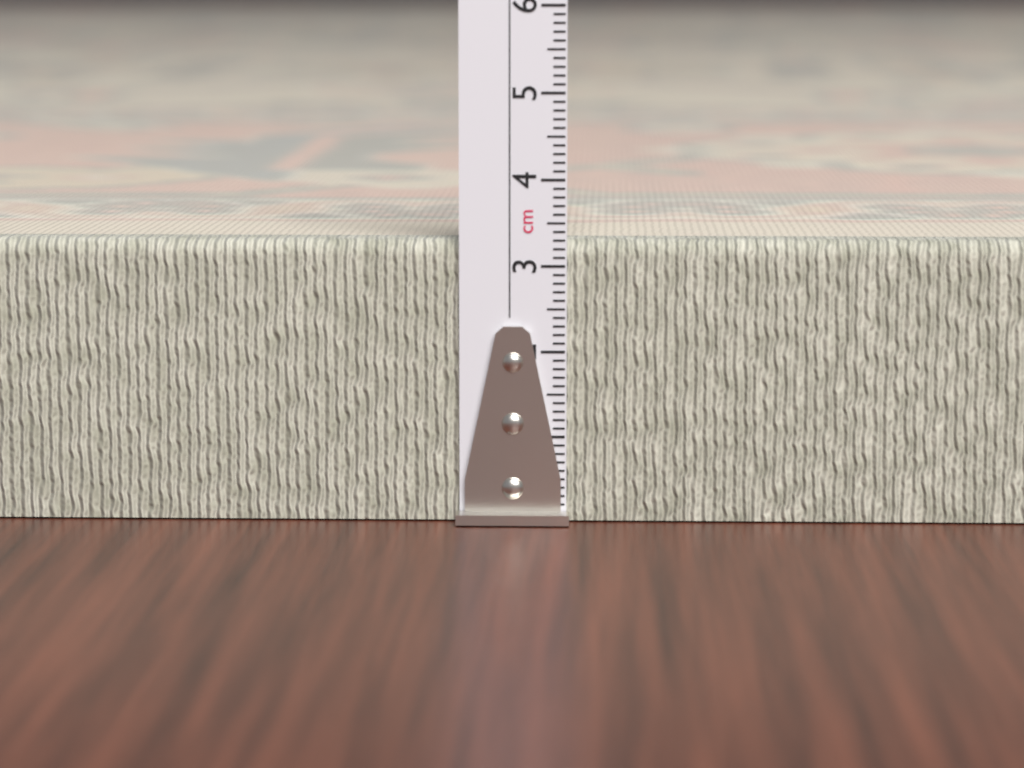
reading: 3.3 cm
